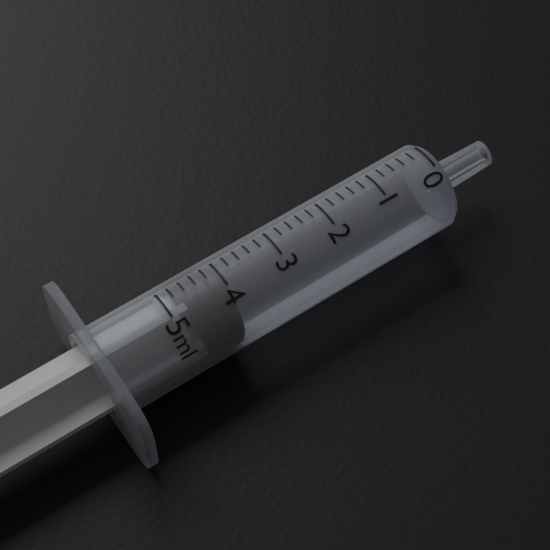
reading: 4.0 ml
